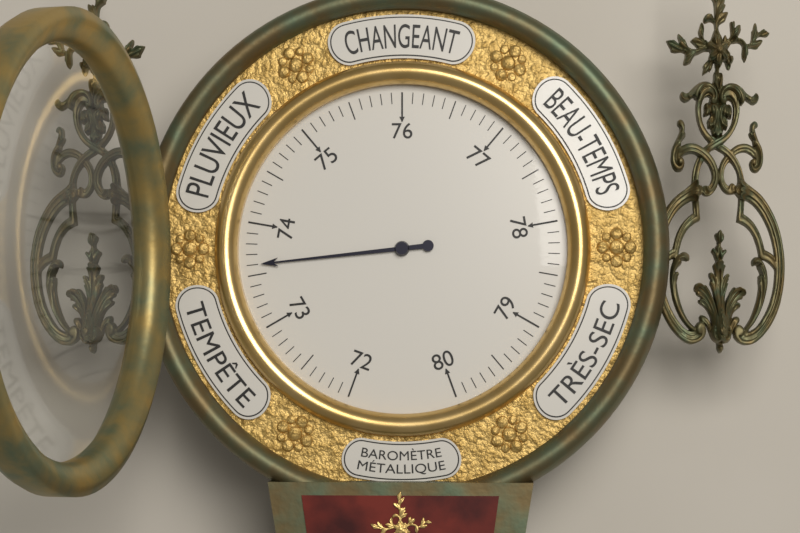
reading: 73.6 (no unit)
